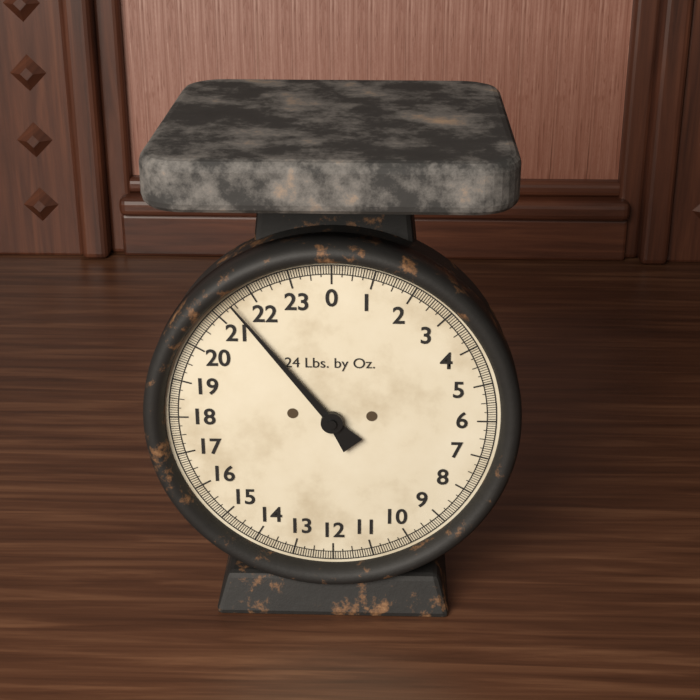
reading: 21.4375 lb
